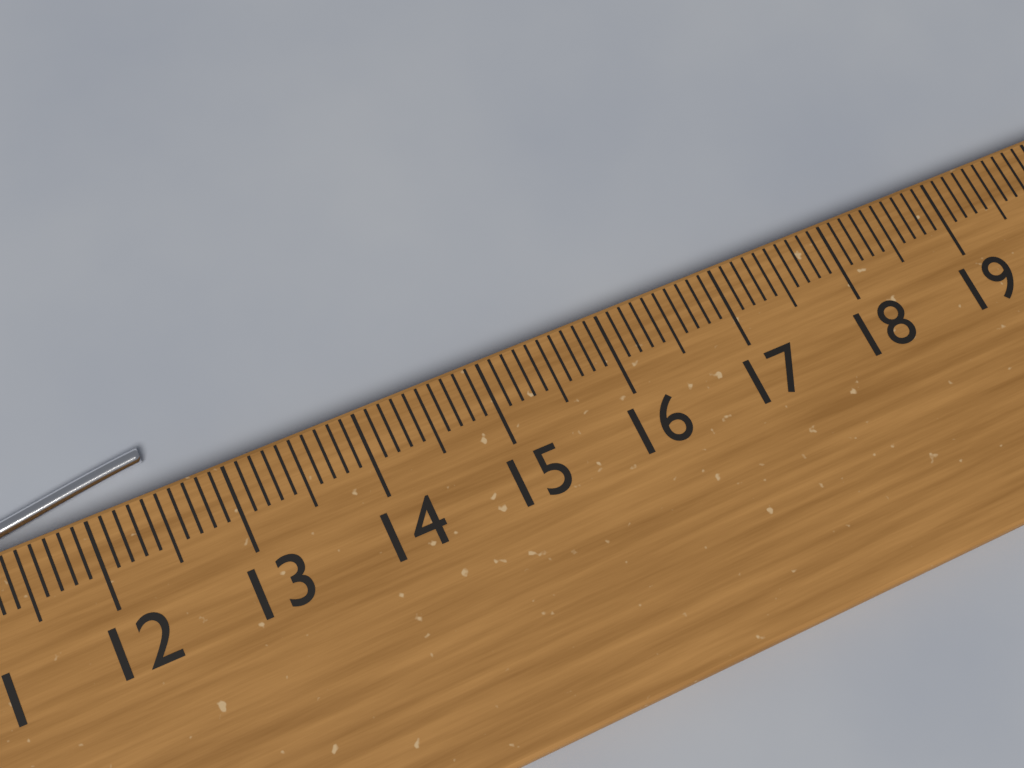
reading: 12.5 cm
